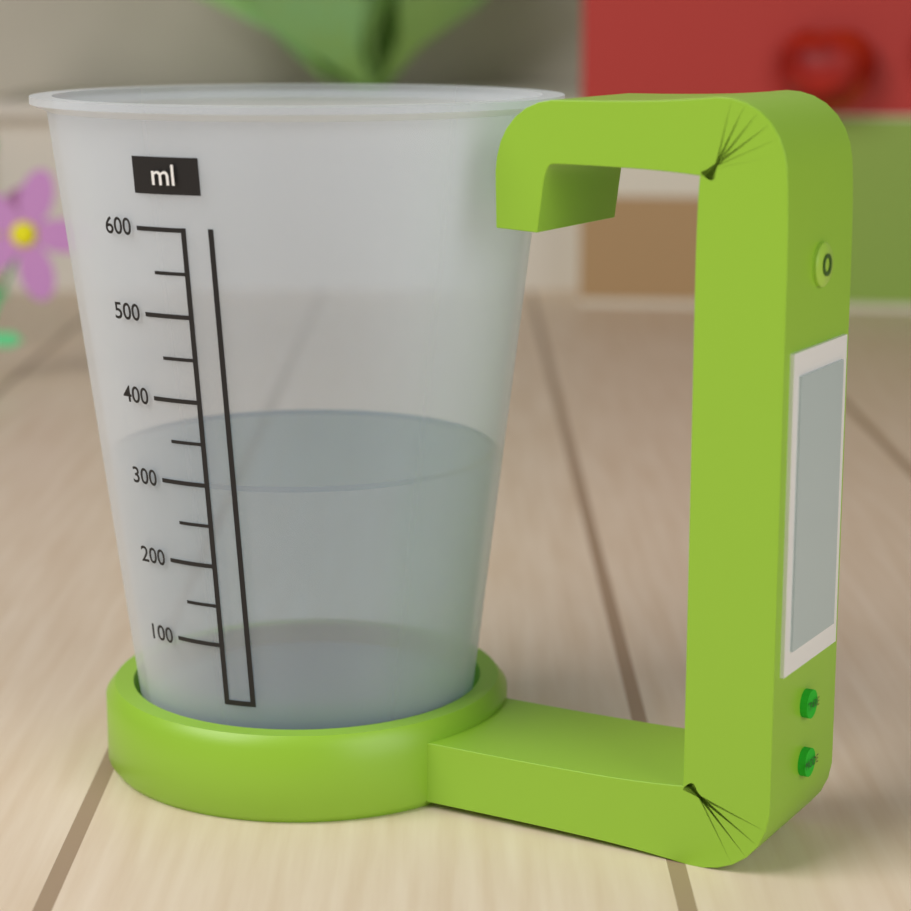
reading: 300 ml
